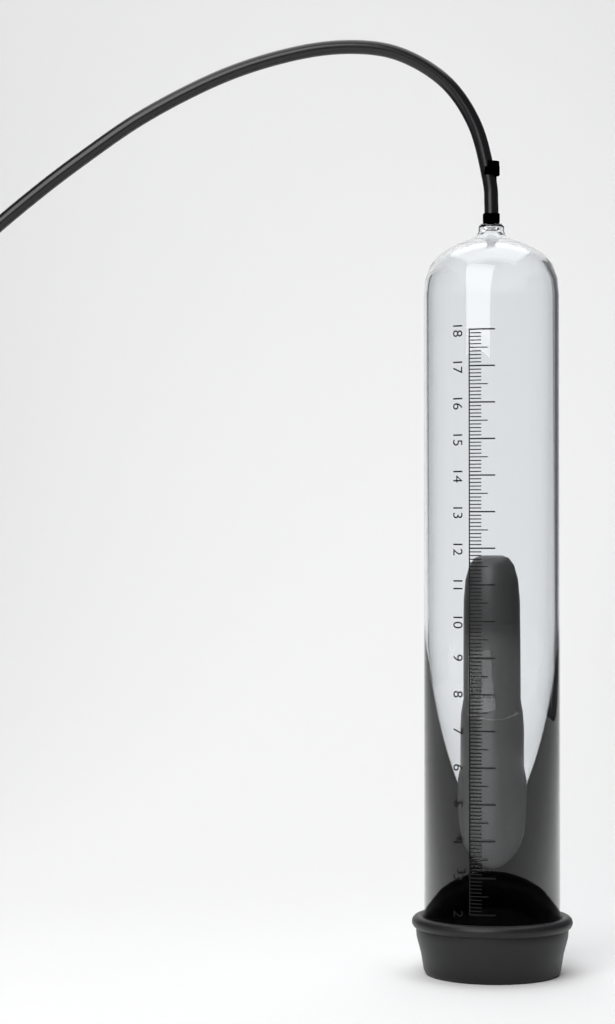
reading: 11.8 (no unit)
